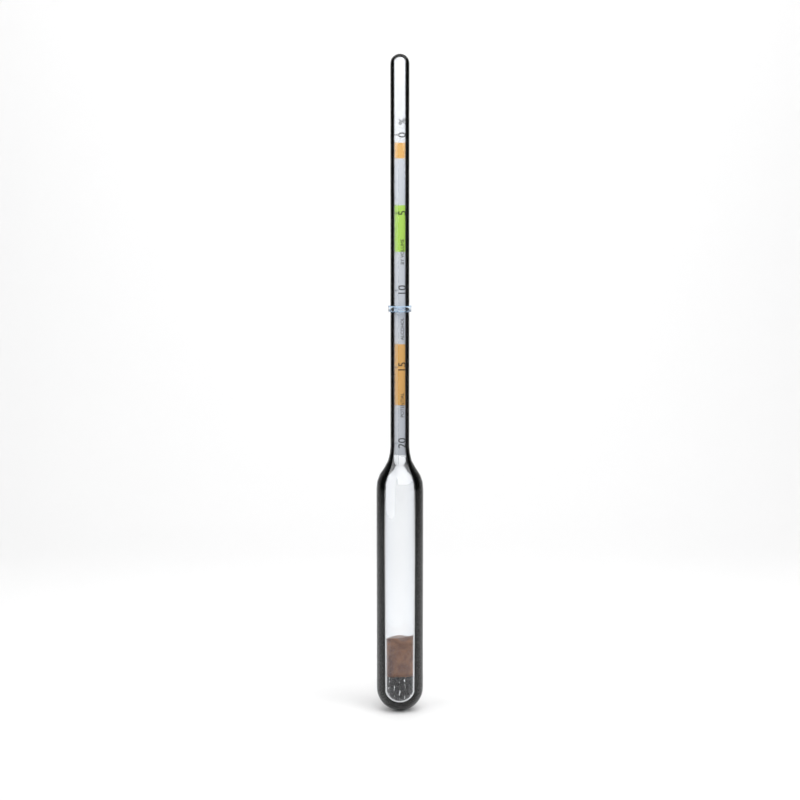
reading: 11.0 %
